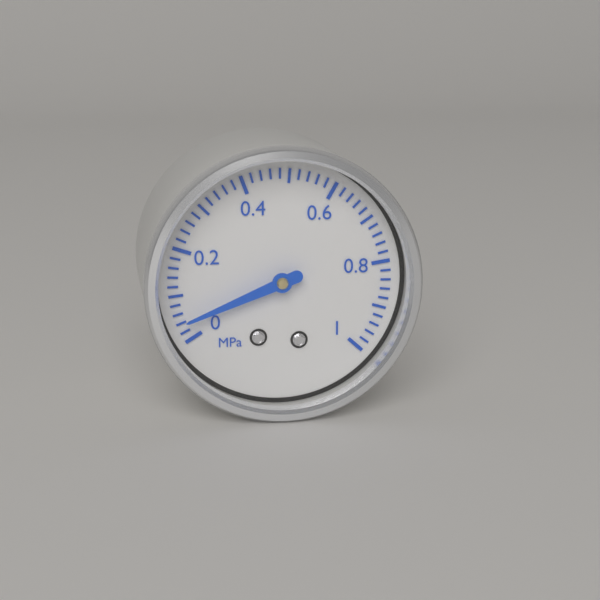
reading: 0.04 MPa
